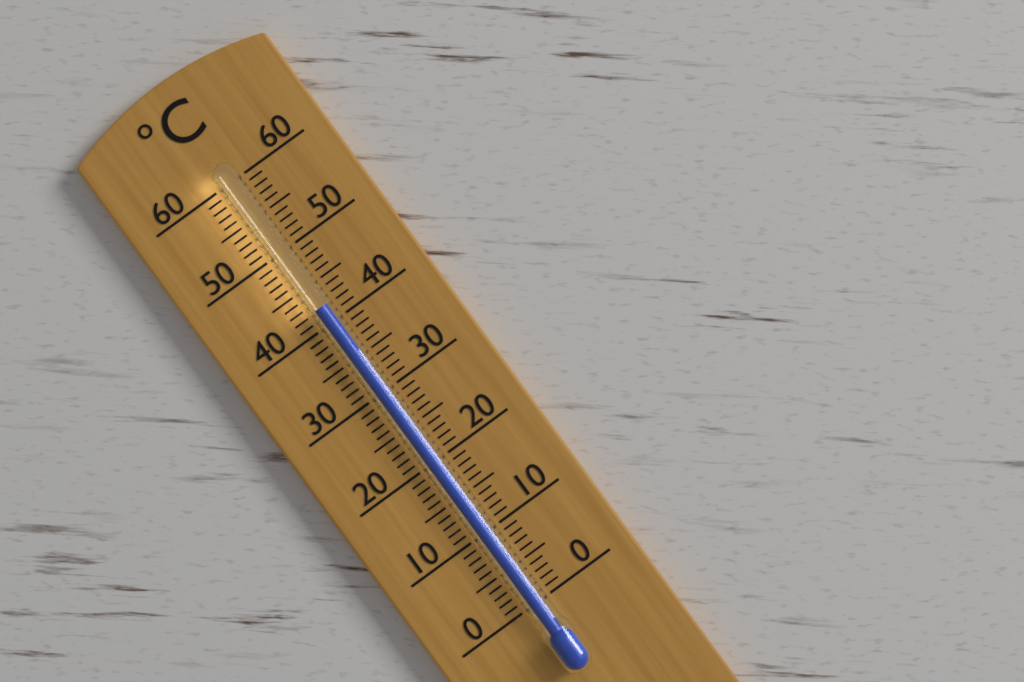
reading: 42 °C
